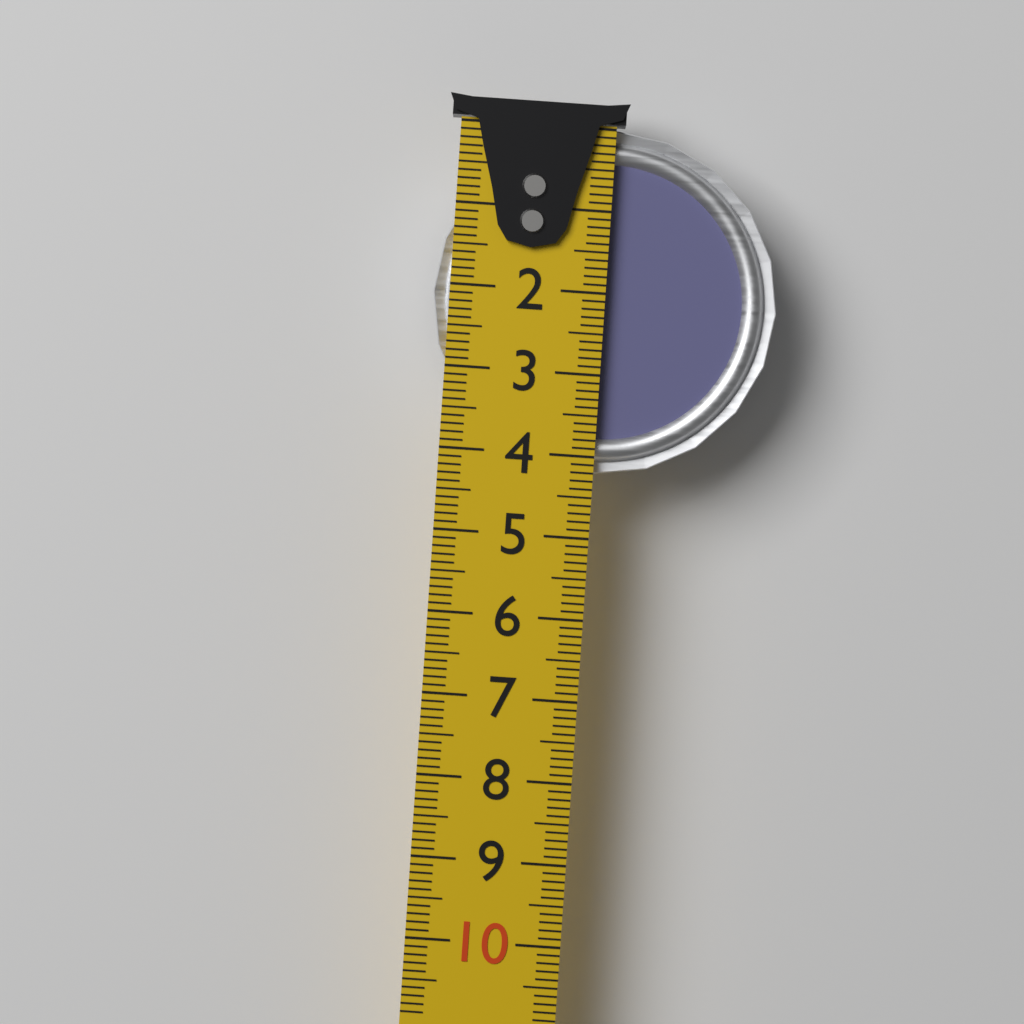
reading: 4.2 cm
